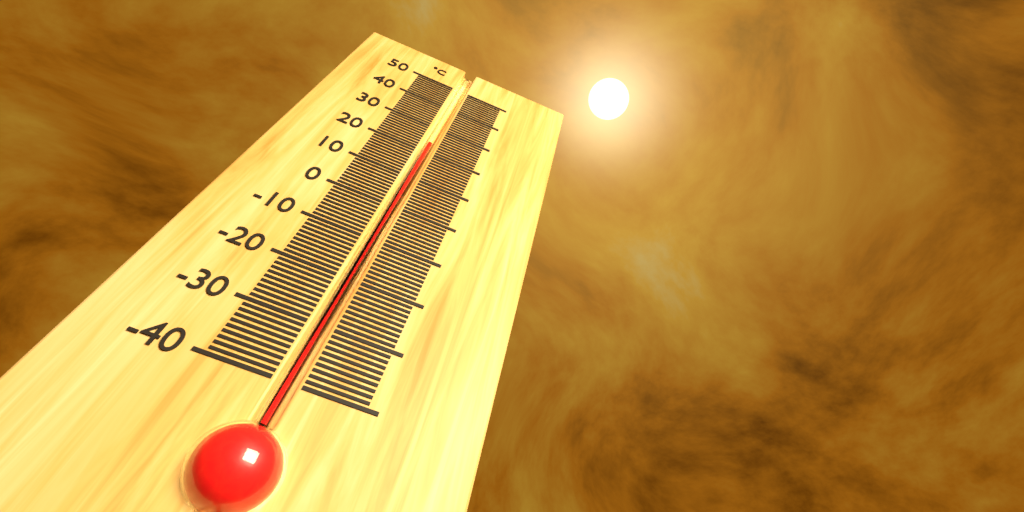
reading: 24 °C
